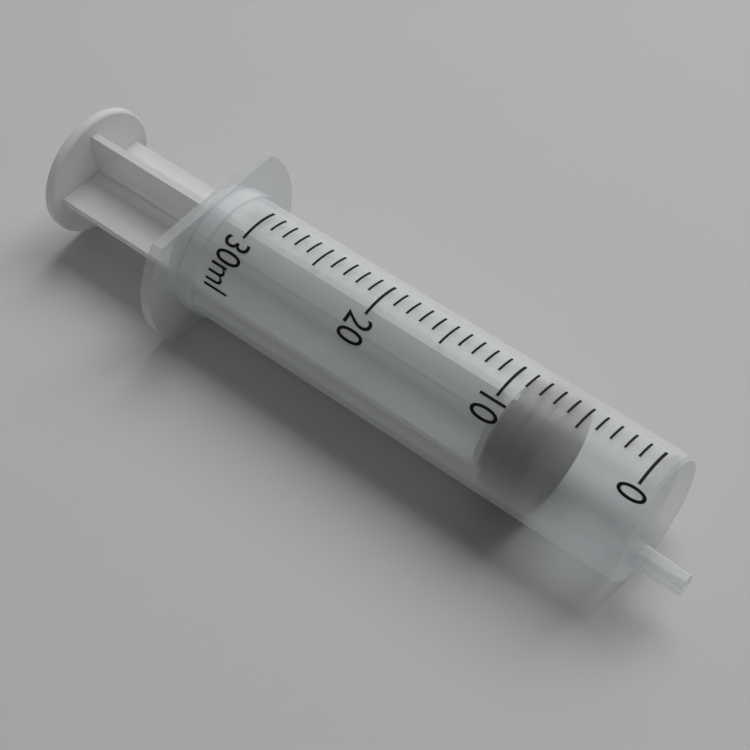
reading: 6 ml
